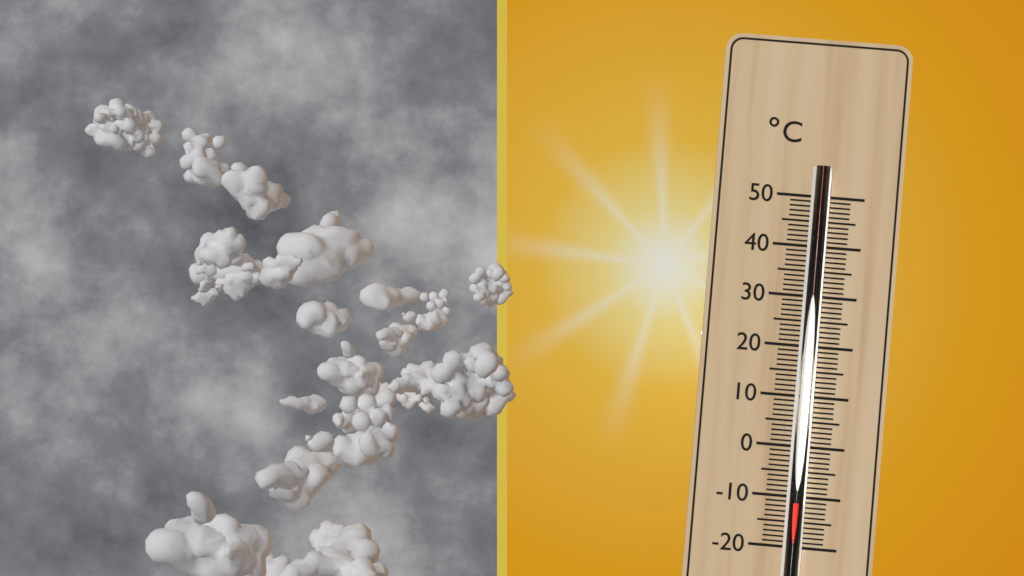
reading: -11 °C
